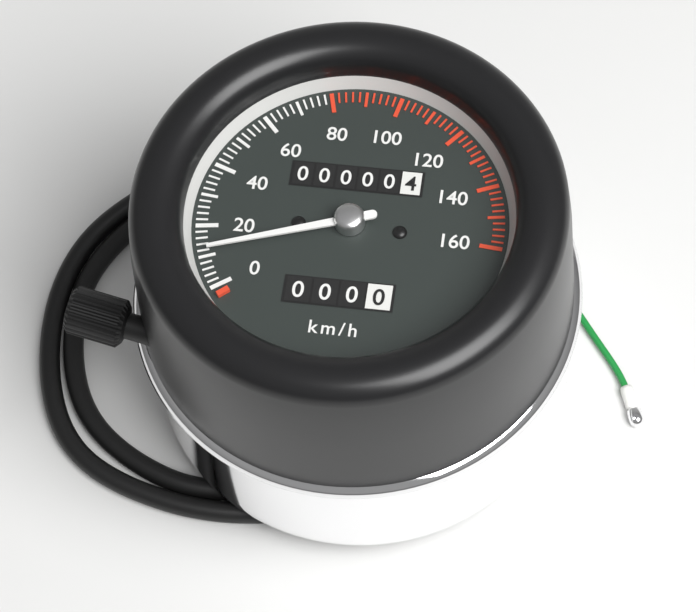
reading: 12 km/h
